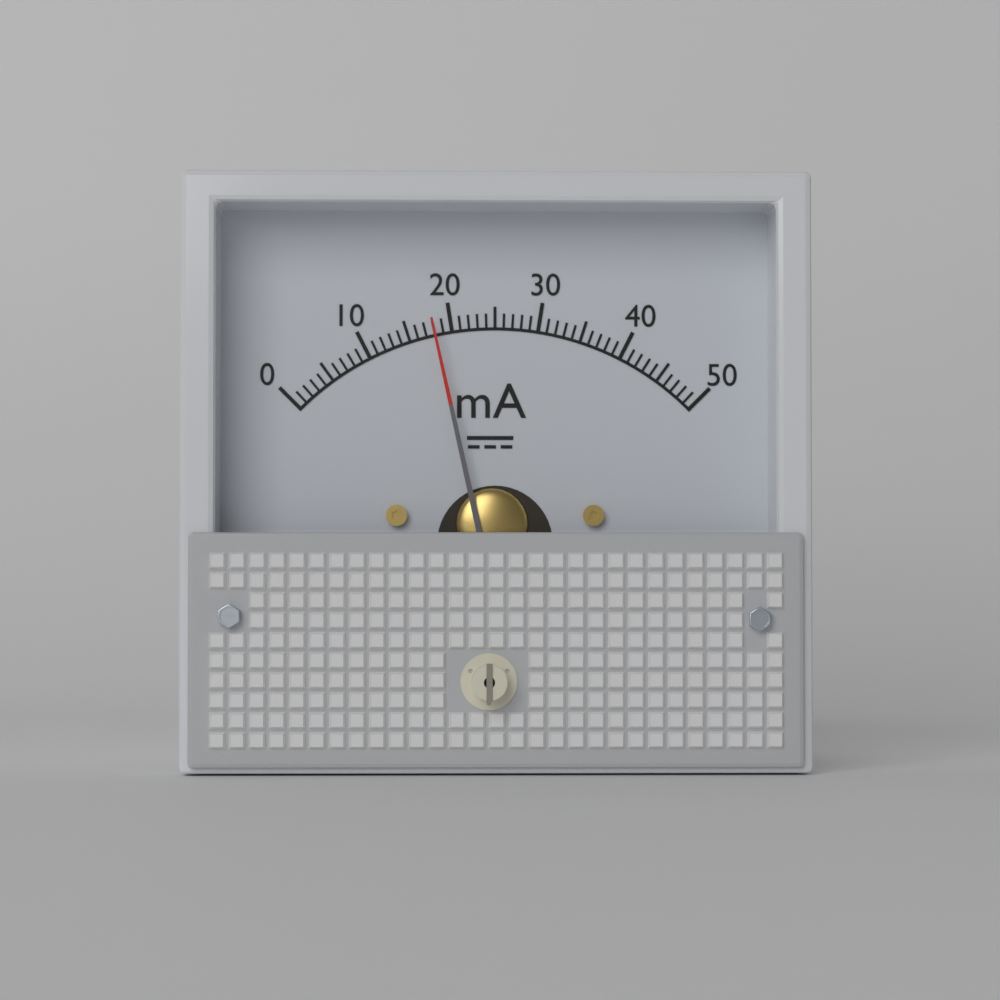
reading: 18 mA
